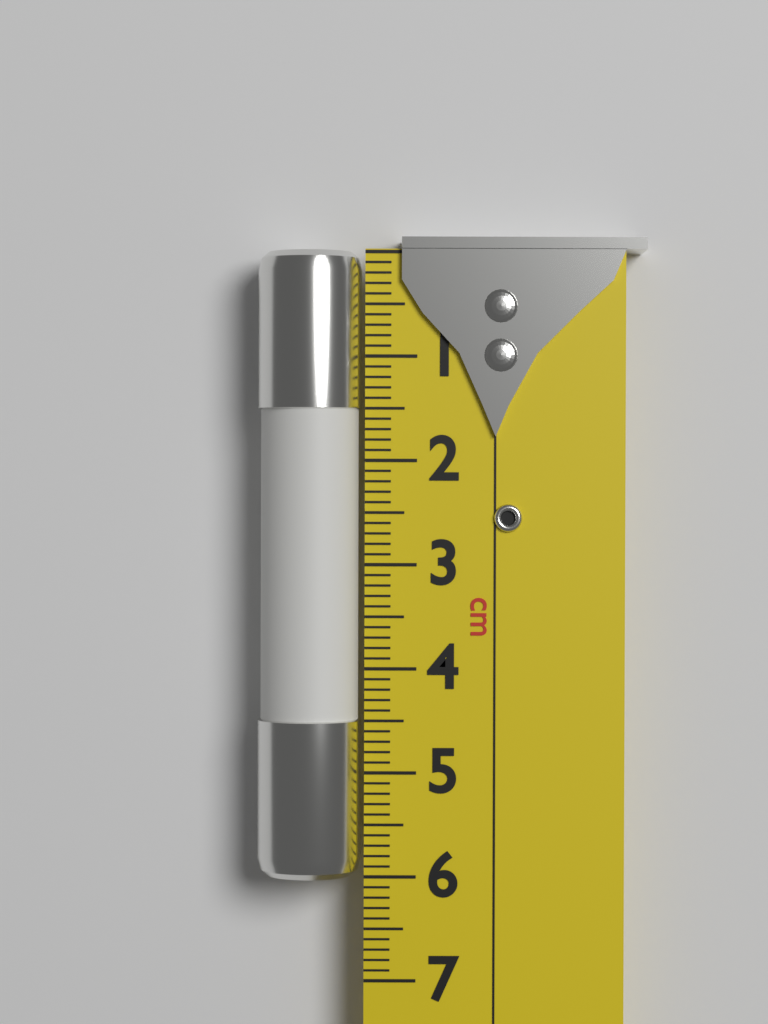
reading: 6.0 cm
